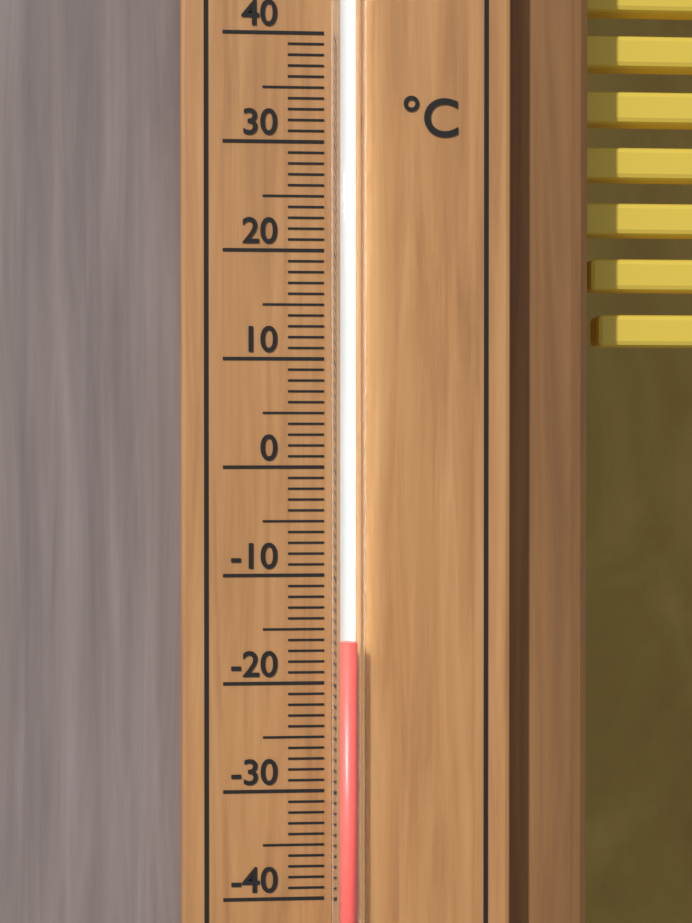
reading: -16 °C
